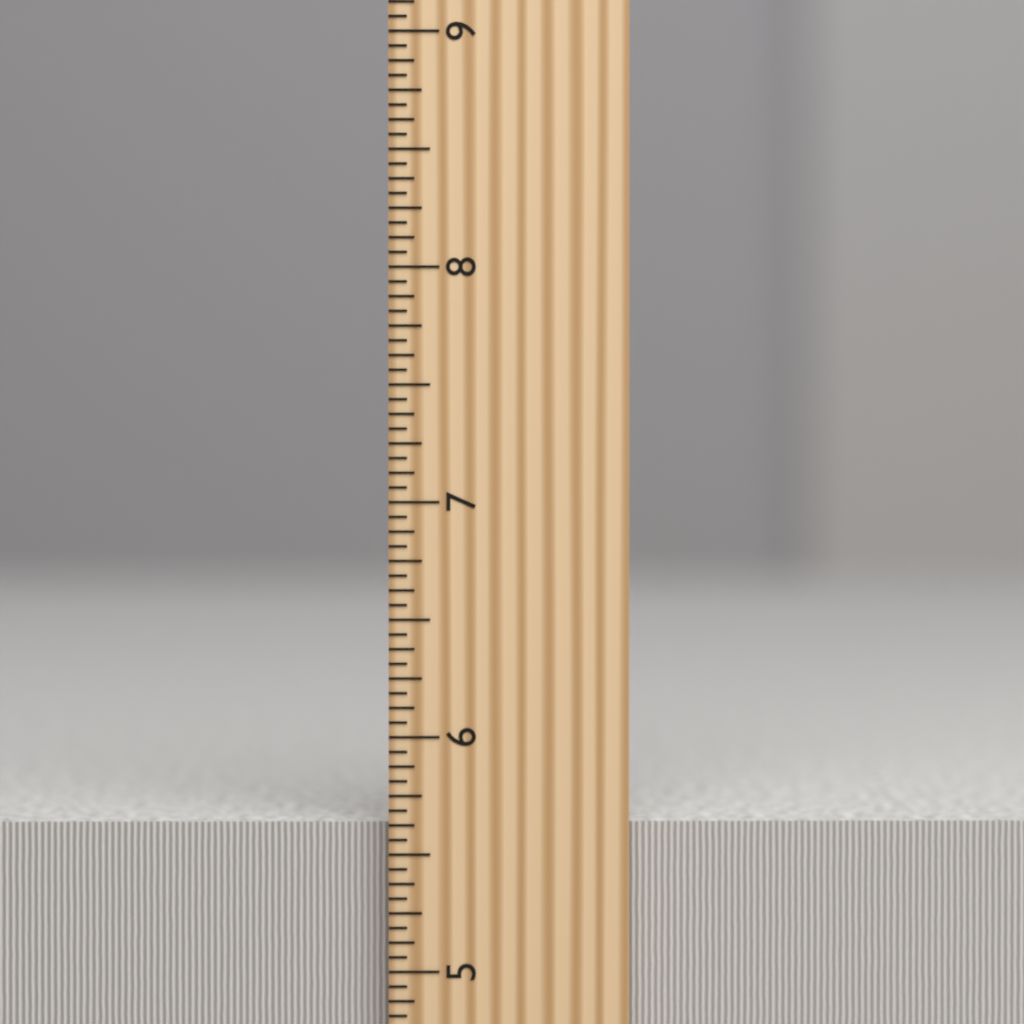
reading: 5.6250 inch
